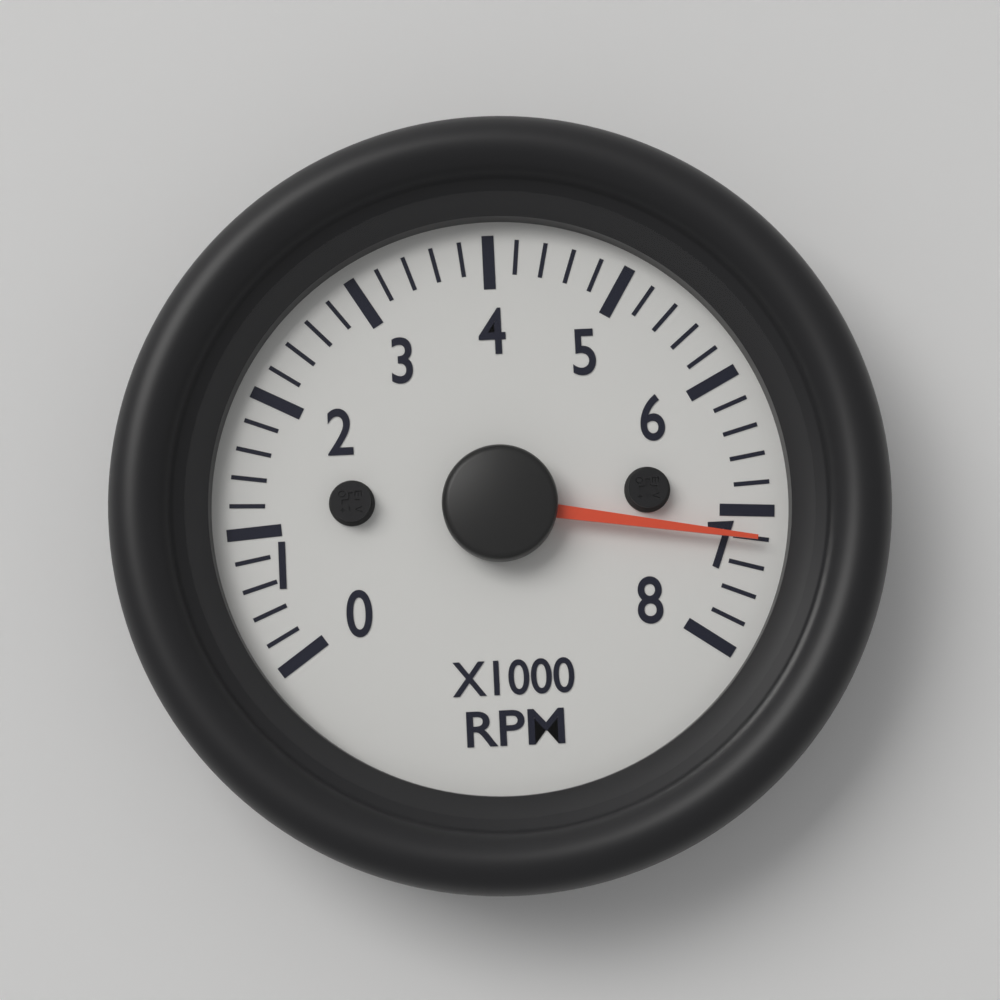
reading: 7200 RPM
